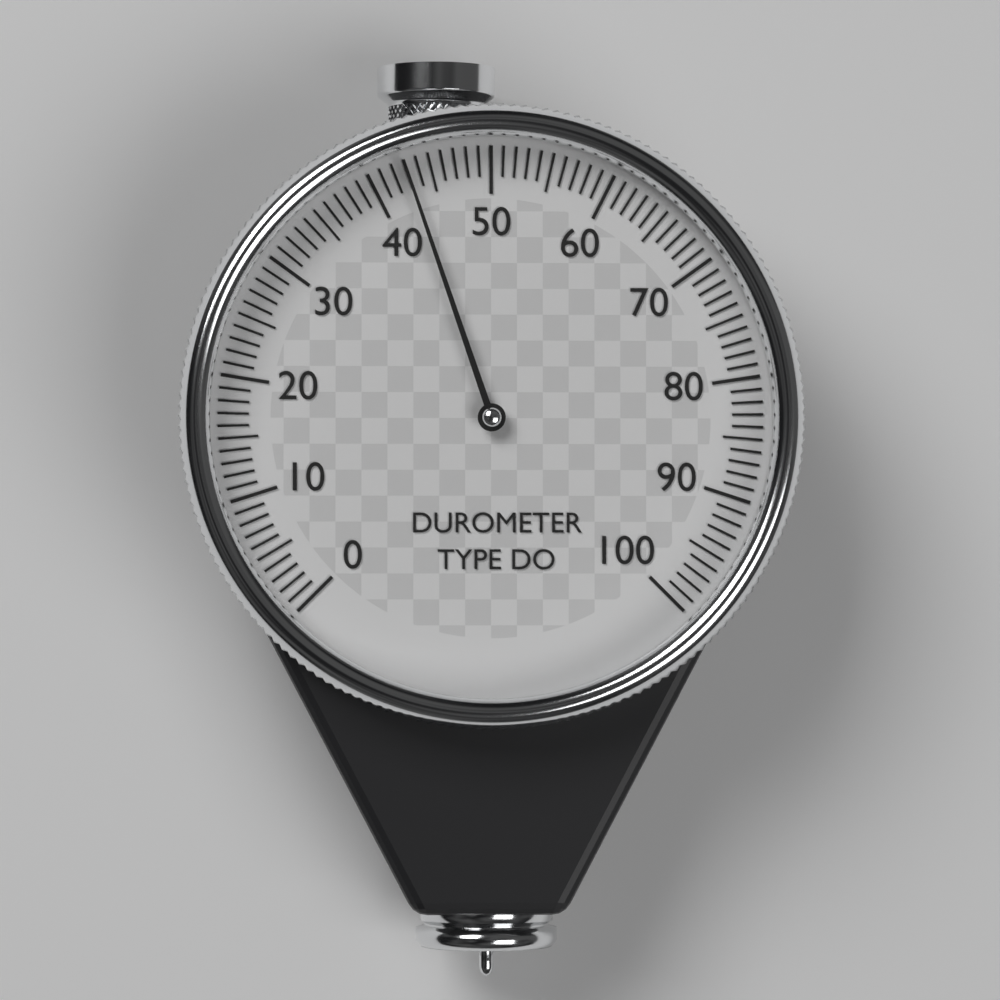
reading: 43 (no unit)
